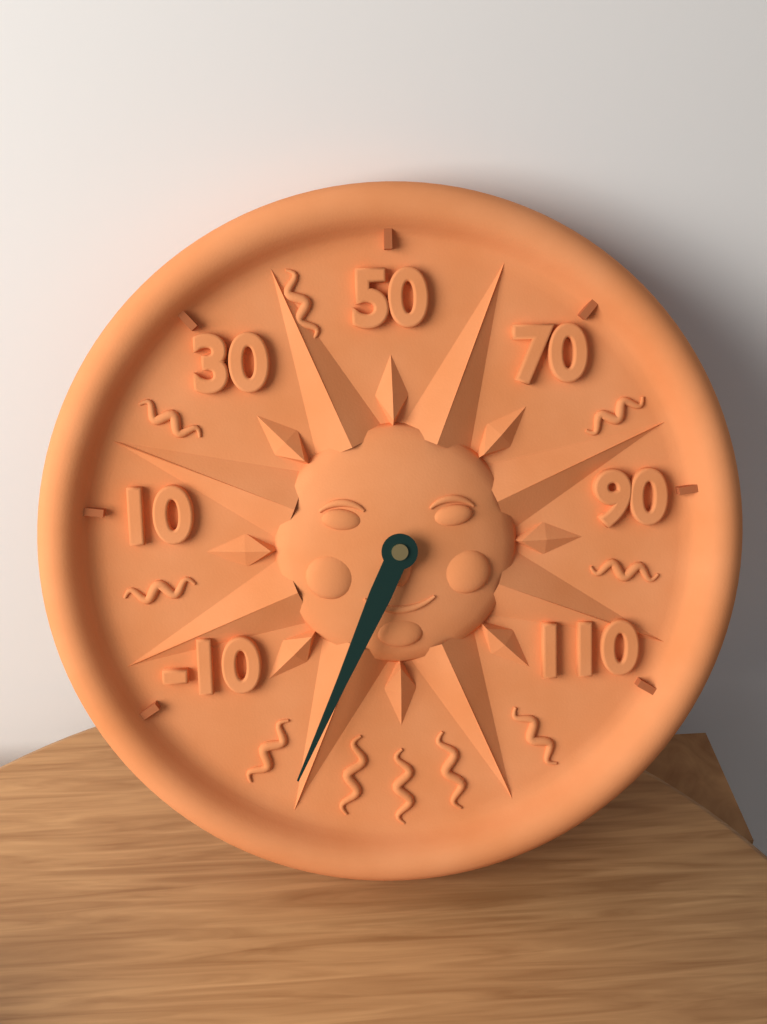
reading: -26 (no unit)
